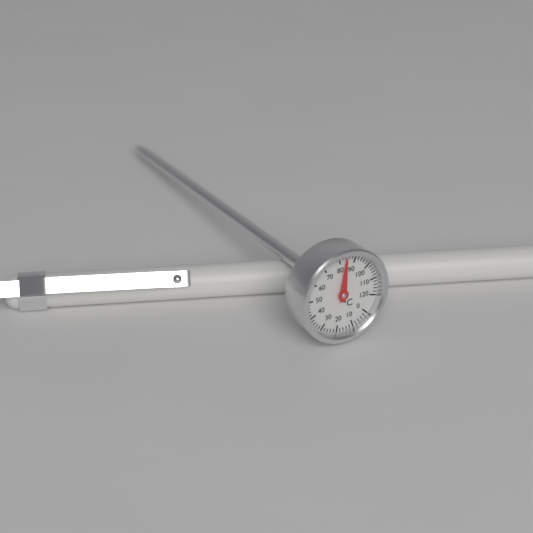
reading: 84 °C
